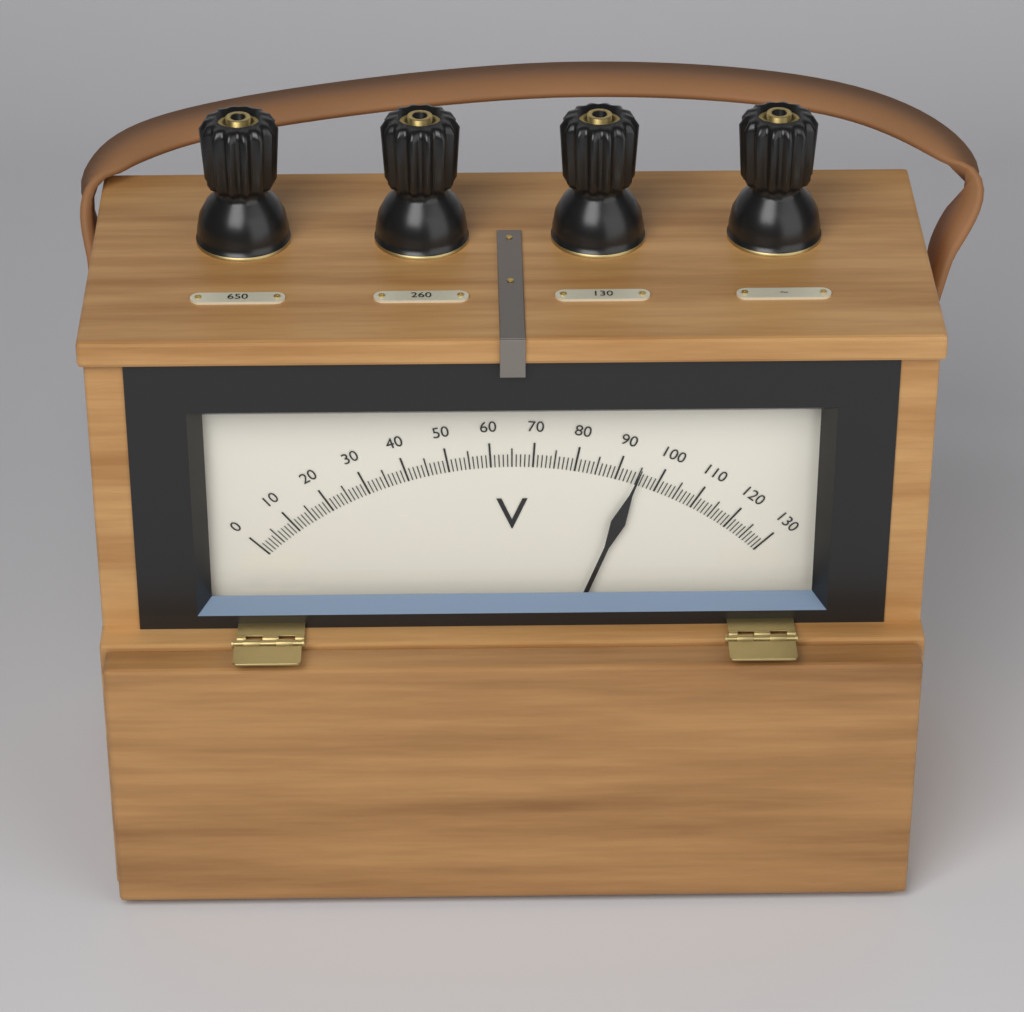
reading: 95 V
